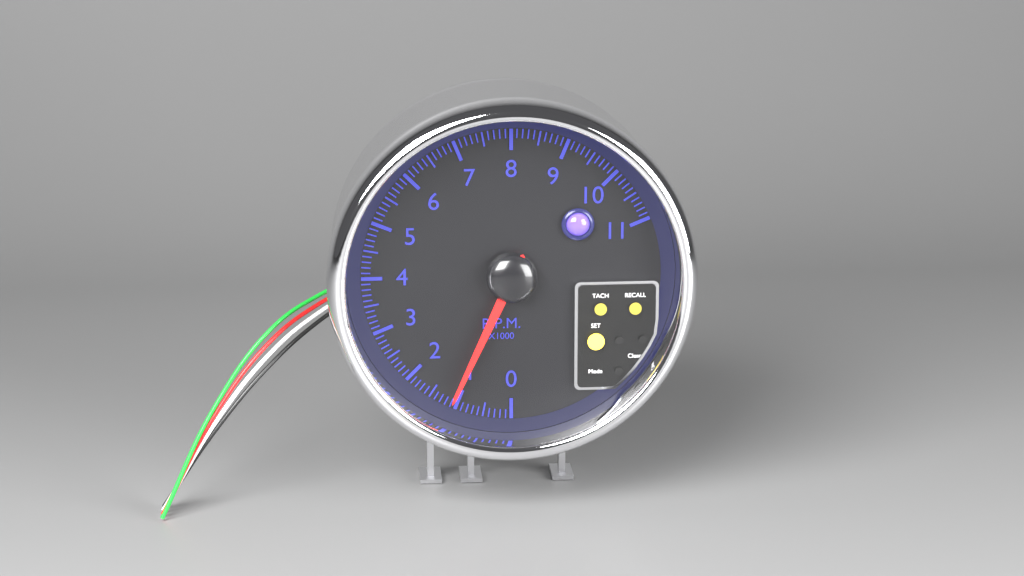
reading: 1.1 rpm x1000
